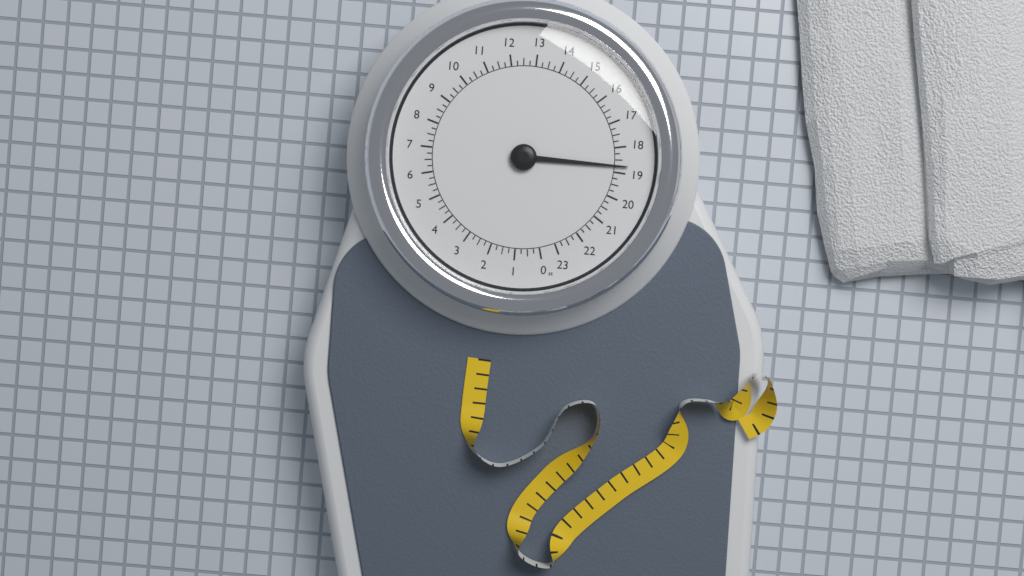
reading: 18.75 st
